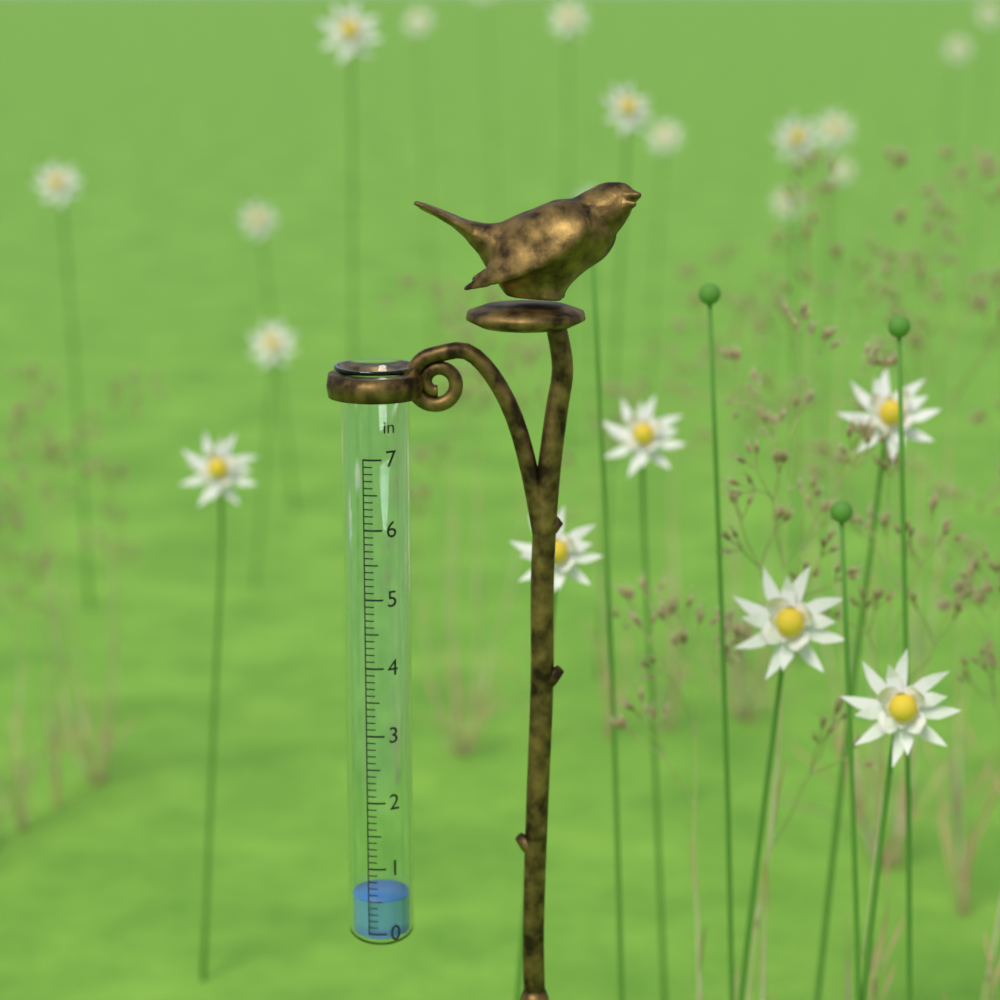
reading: 0.5 in
